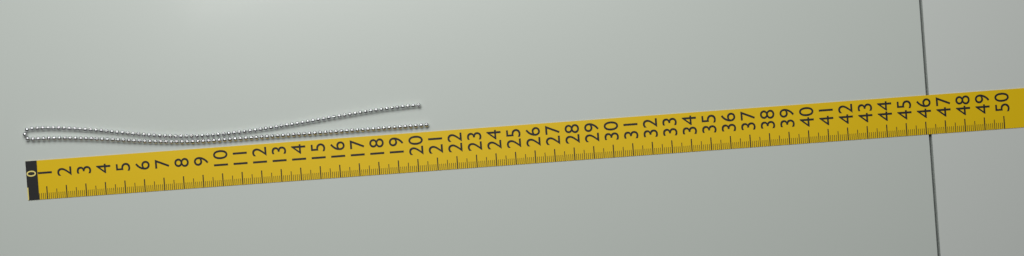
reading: 20.7 cm
